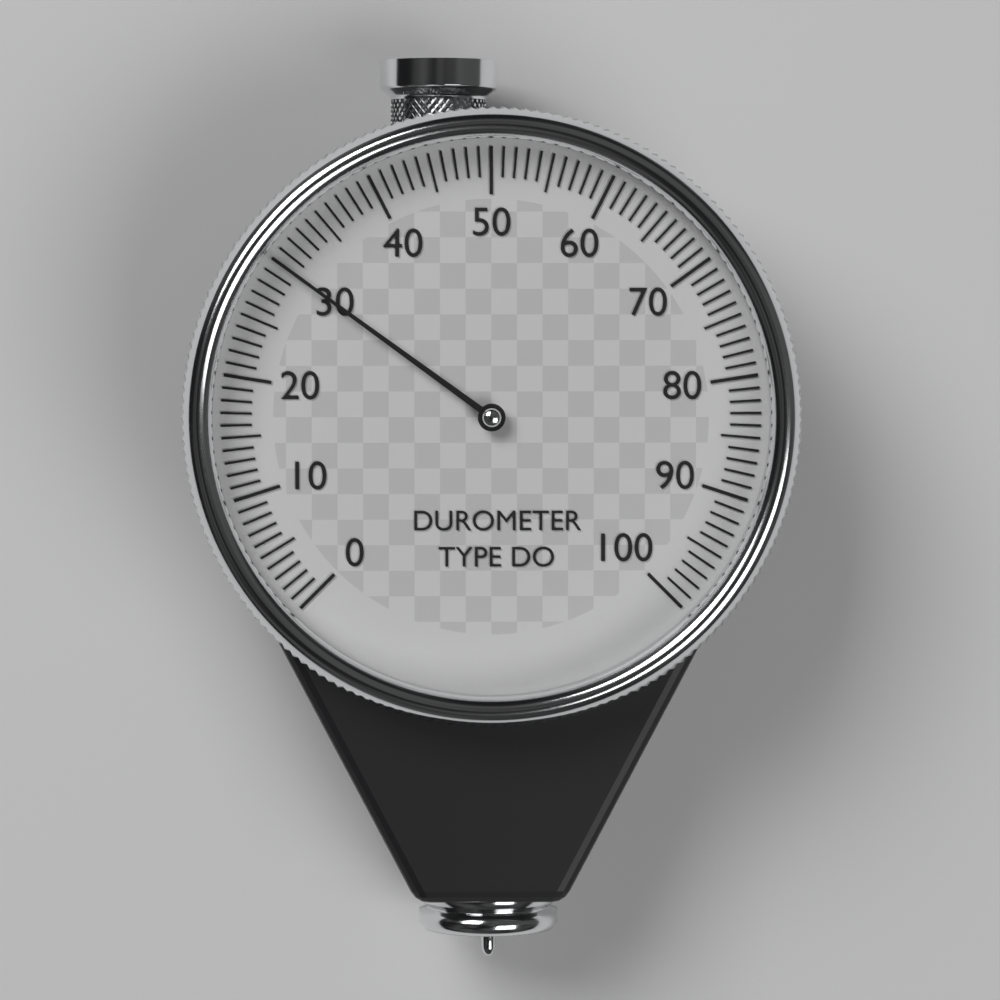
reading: 30 (no unit)
